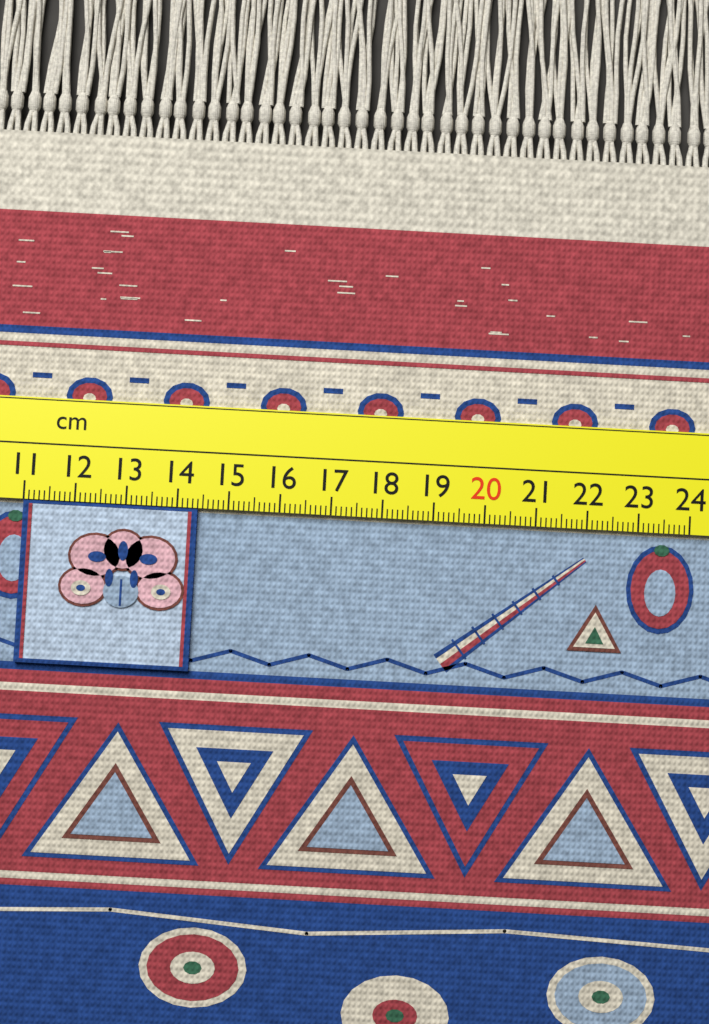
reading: 14.4 cm
